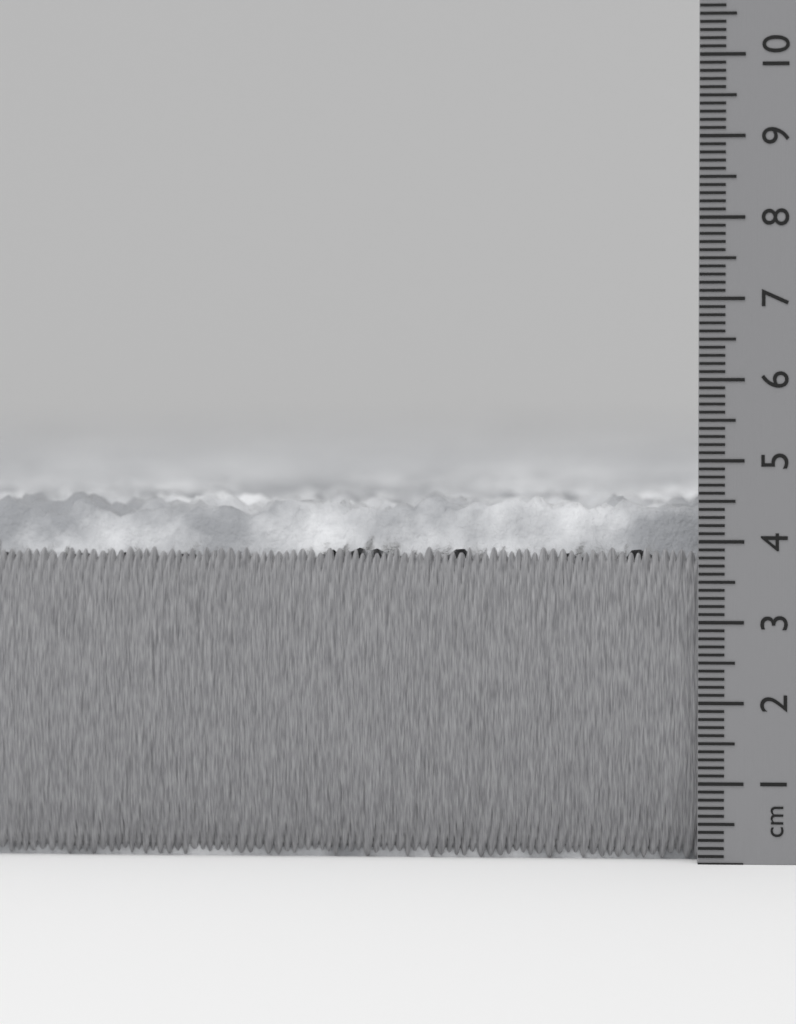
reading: 4.6 cm
